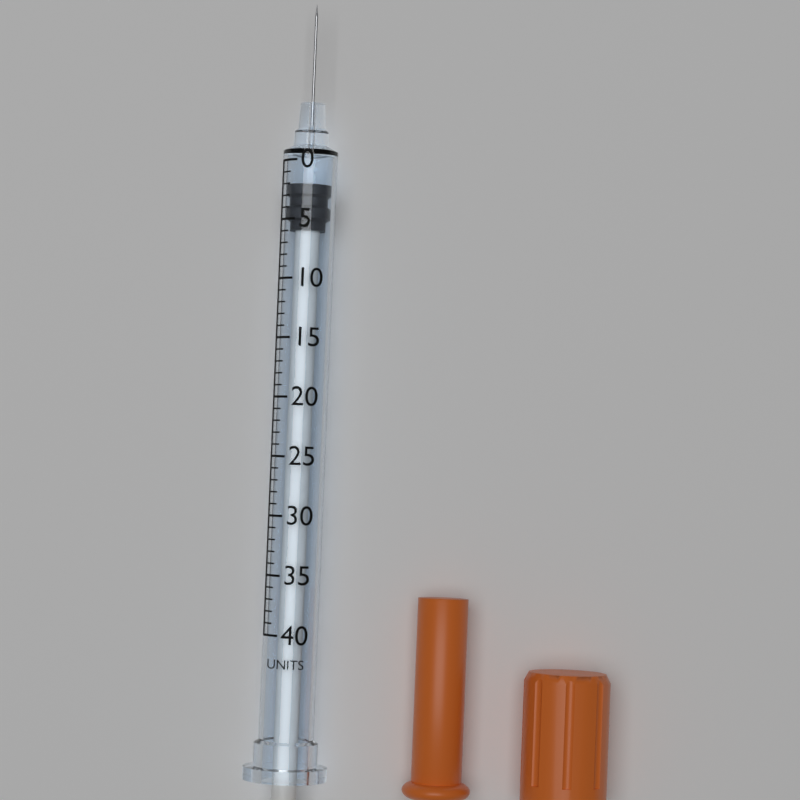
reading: 2 units
